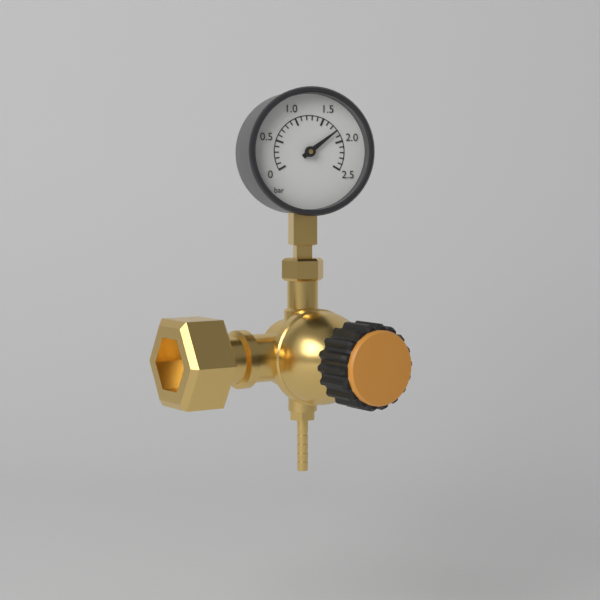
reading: 1.8 bar
